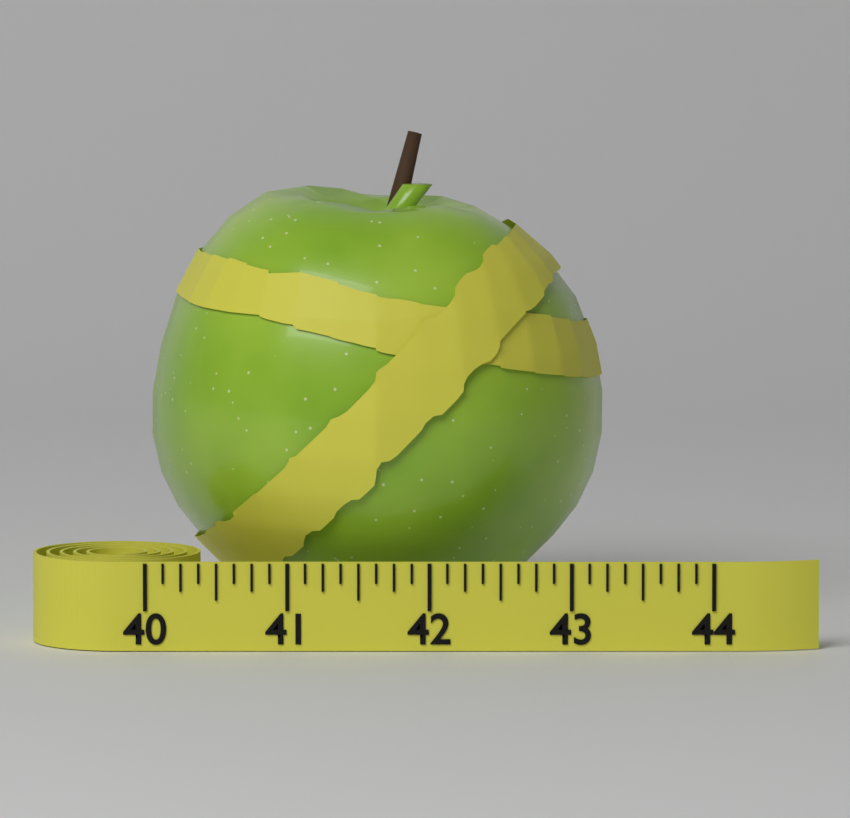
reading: 43.250 (no unit)
